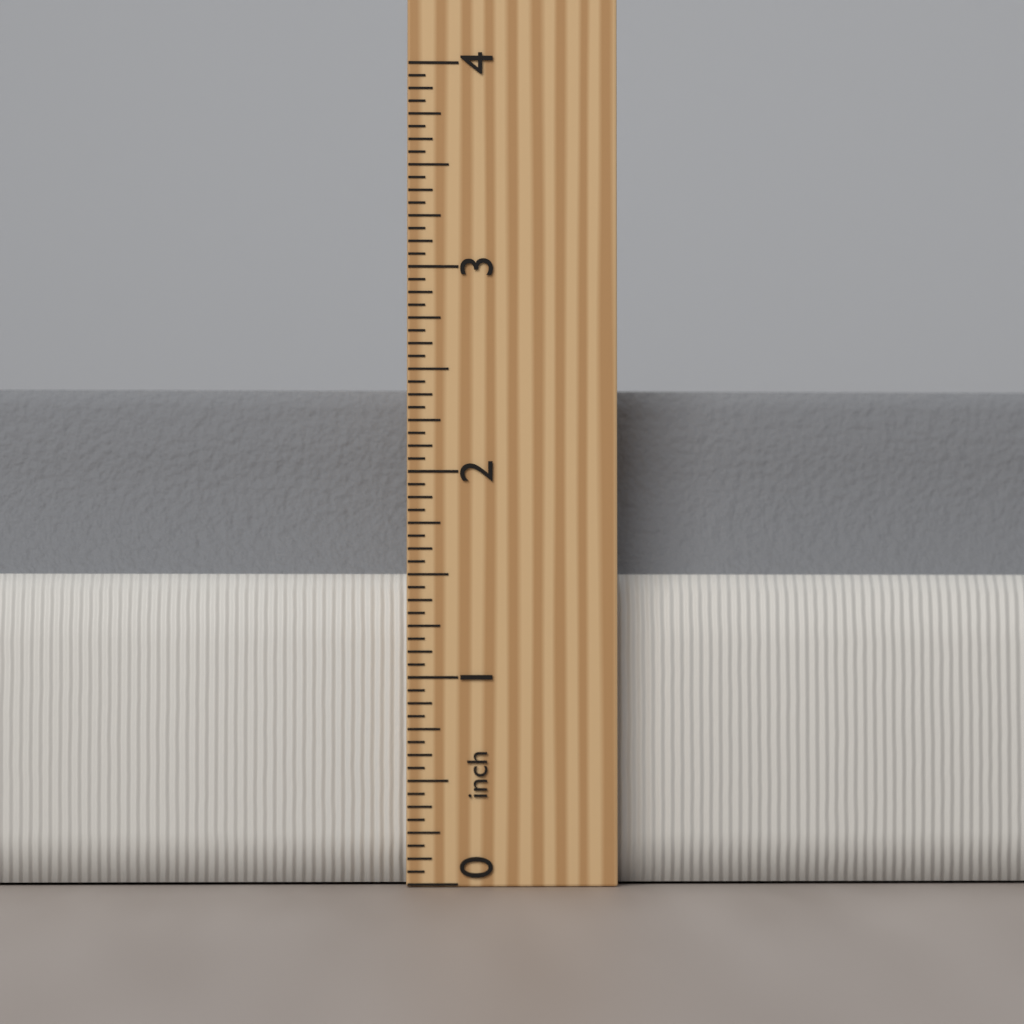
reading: 2.4375 inch
